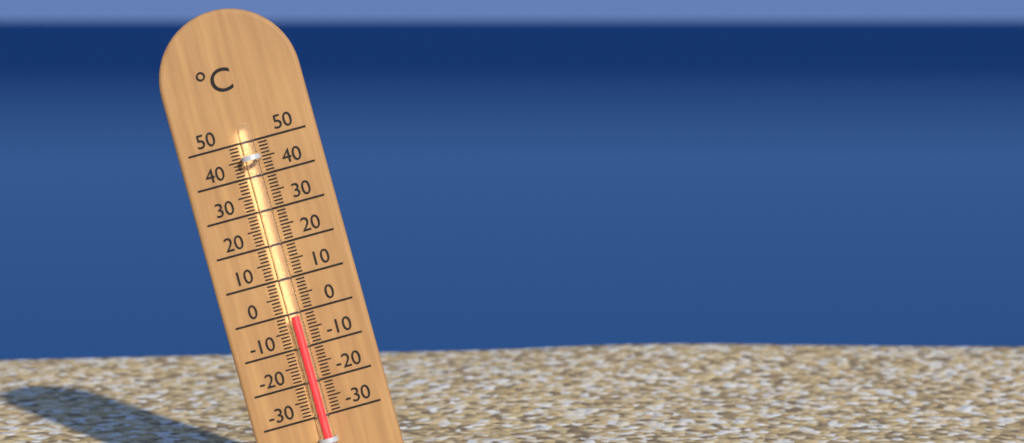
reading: -1 °C
